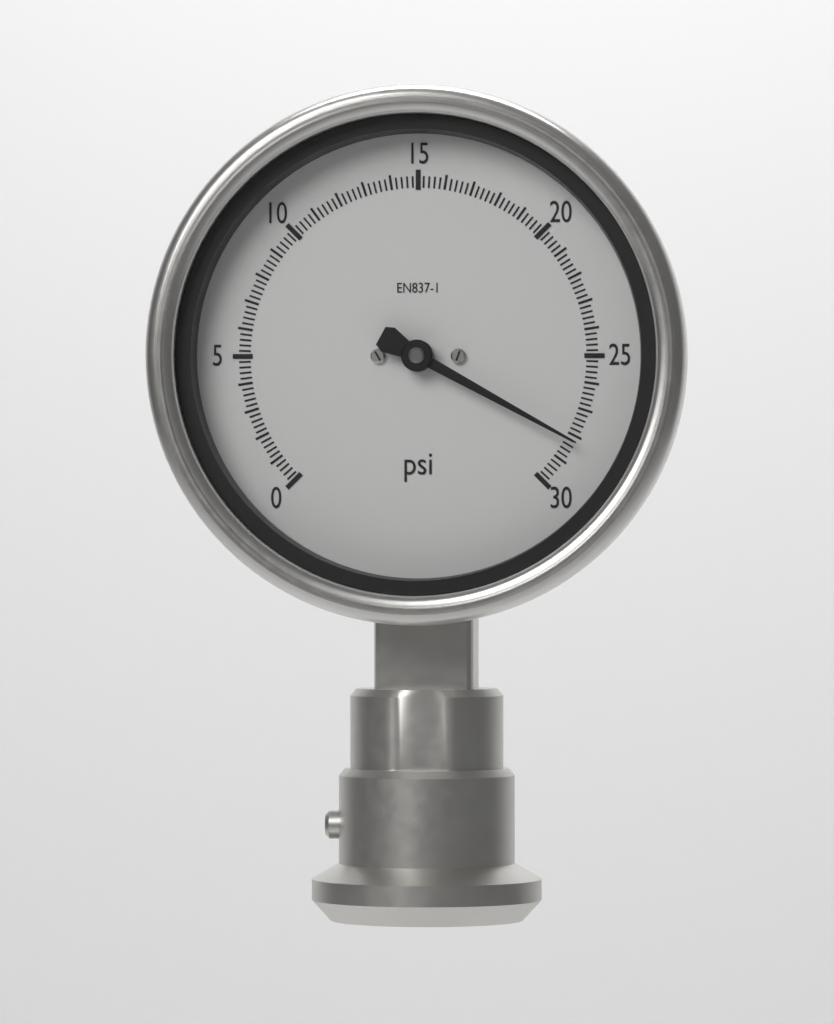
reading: 28.2 psi
